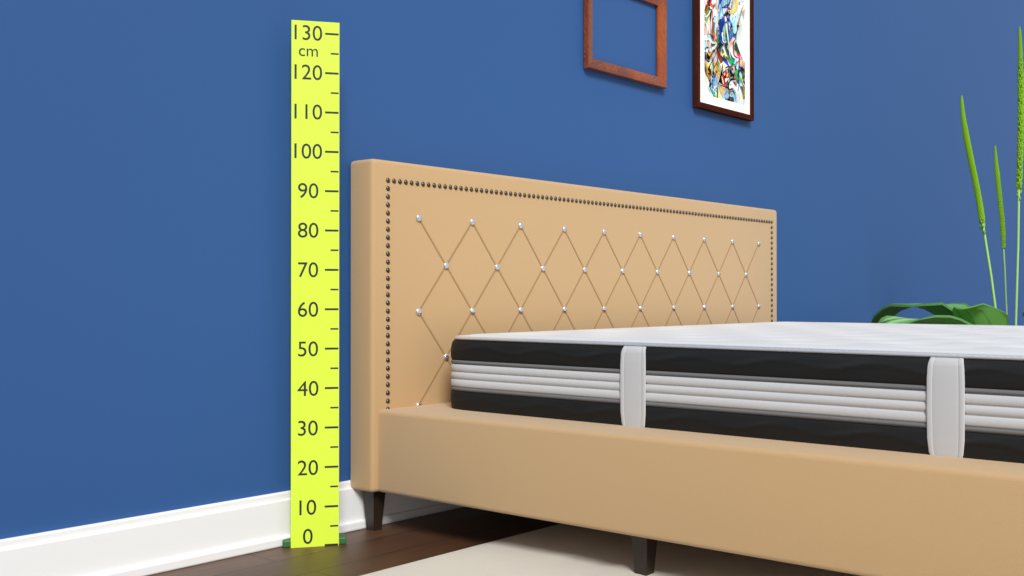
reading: 100 cm
